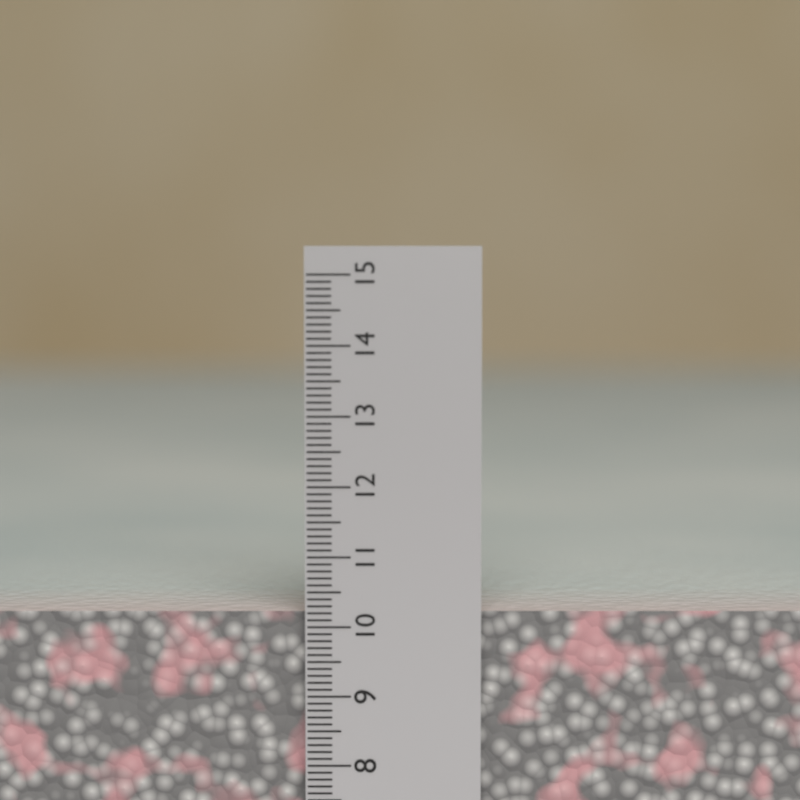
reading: 10.2 cm
